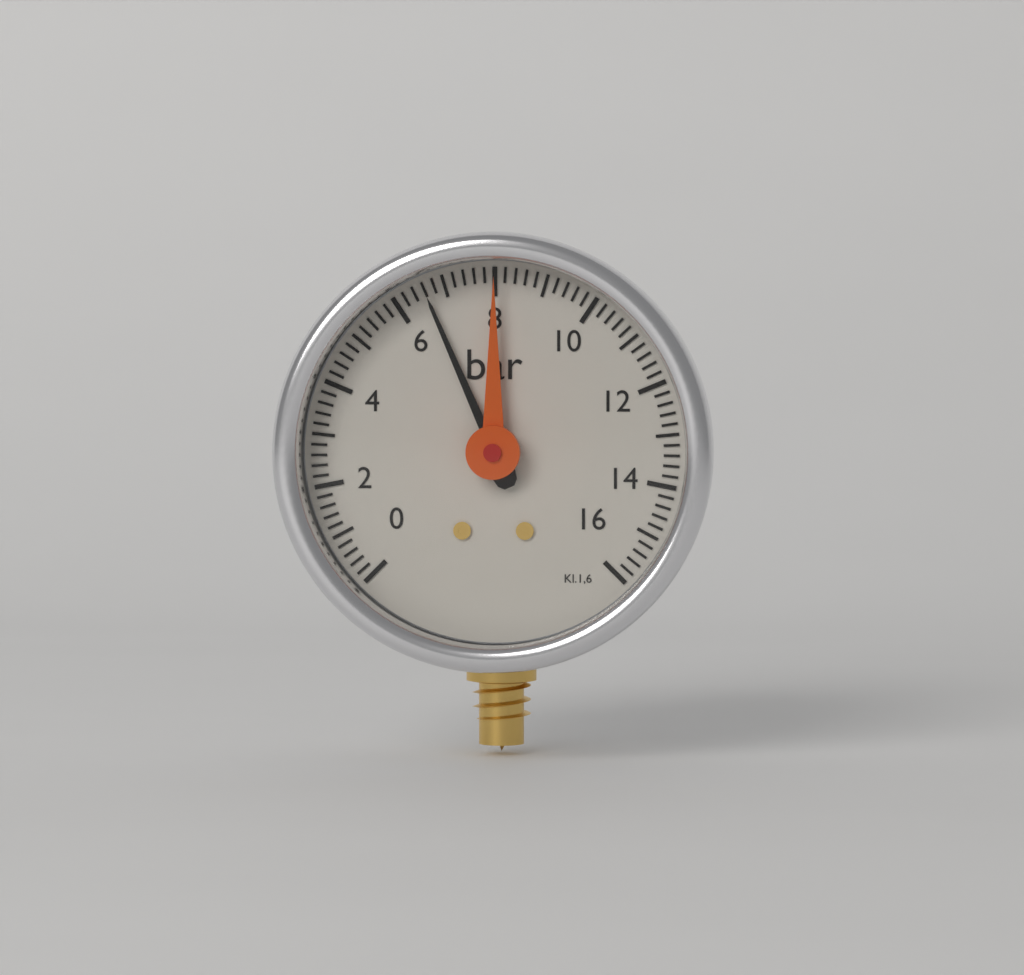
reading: 6.6 bar
